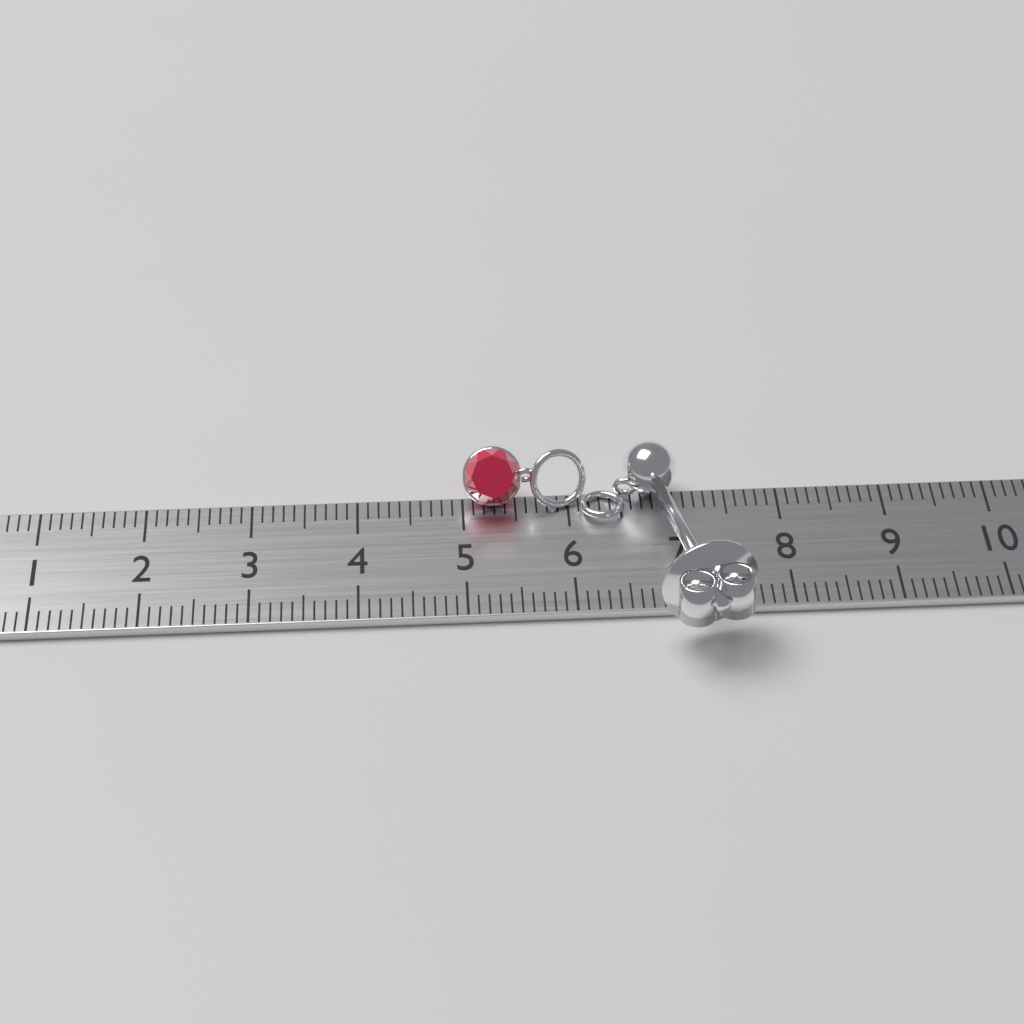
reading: 7.6 cm
